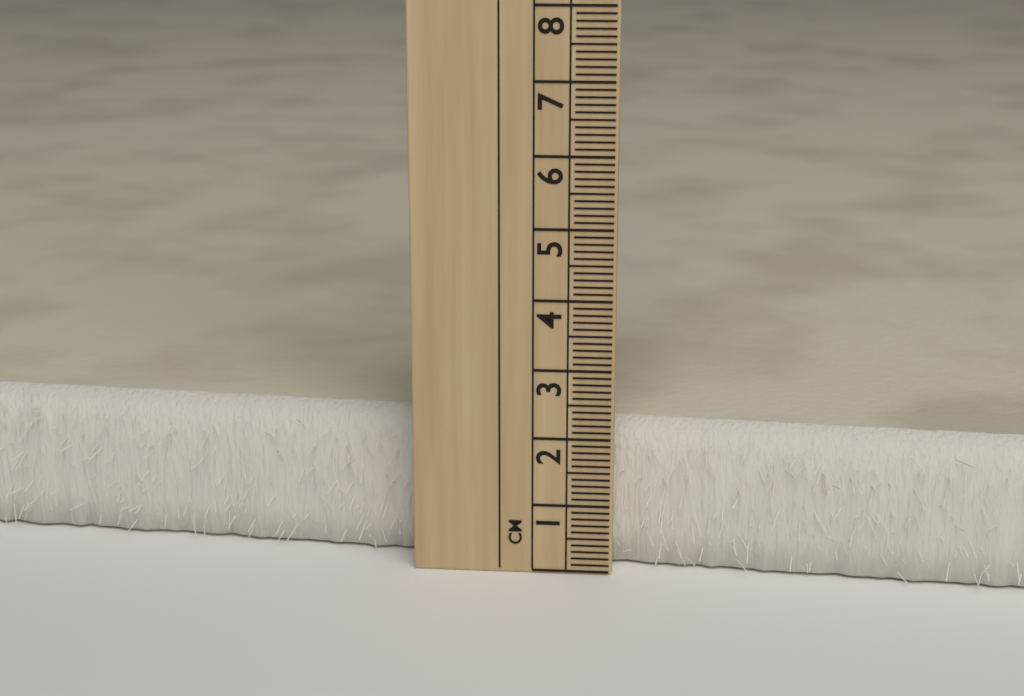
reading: 2.1 cm
